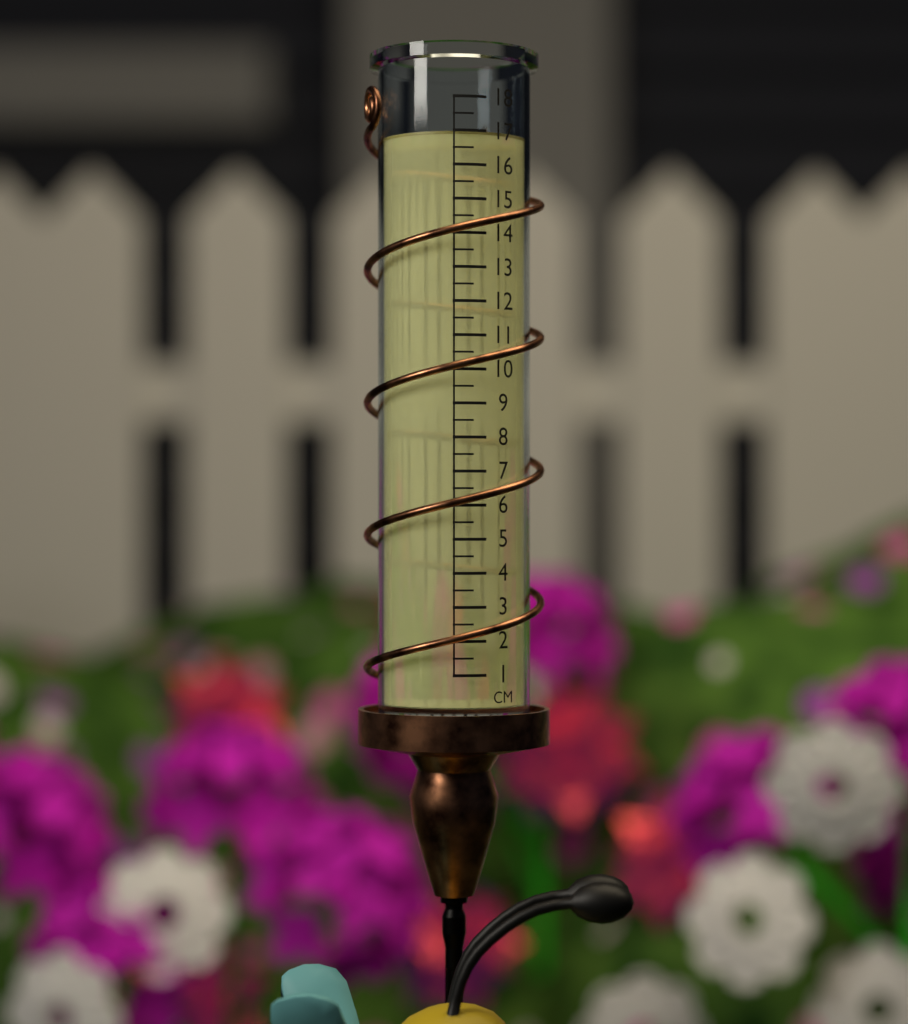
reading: 17.0 cm
